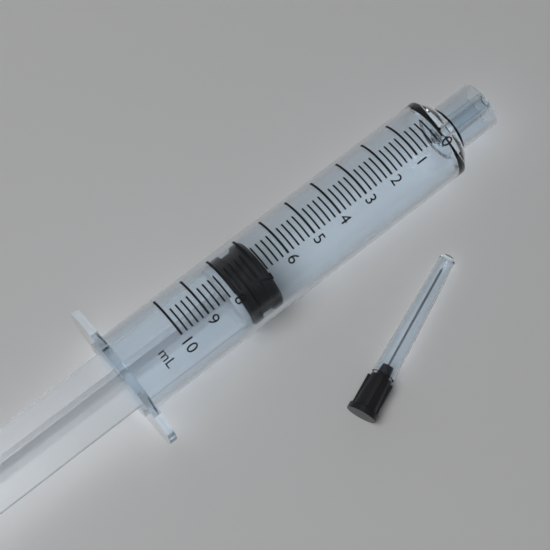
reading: 6.8 ml
